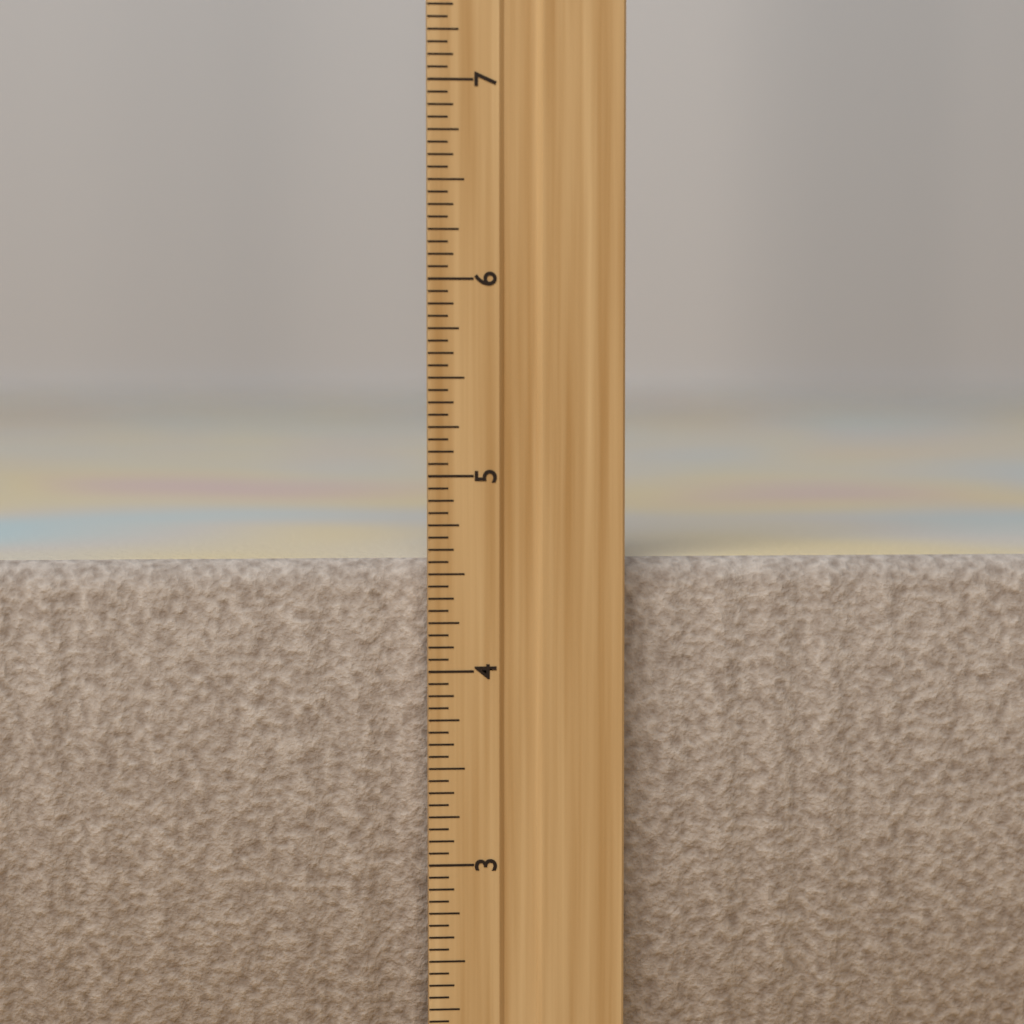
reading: 4.5625 inch
